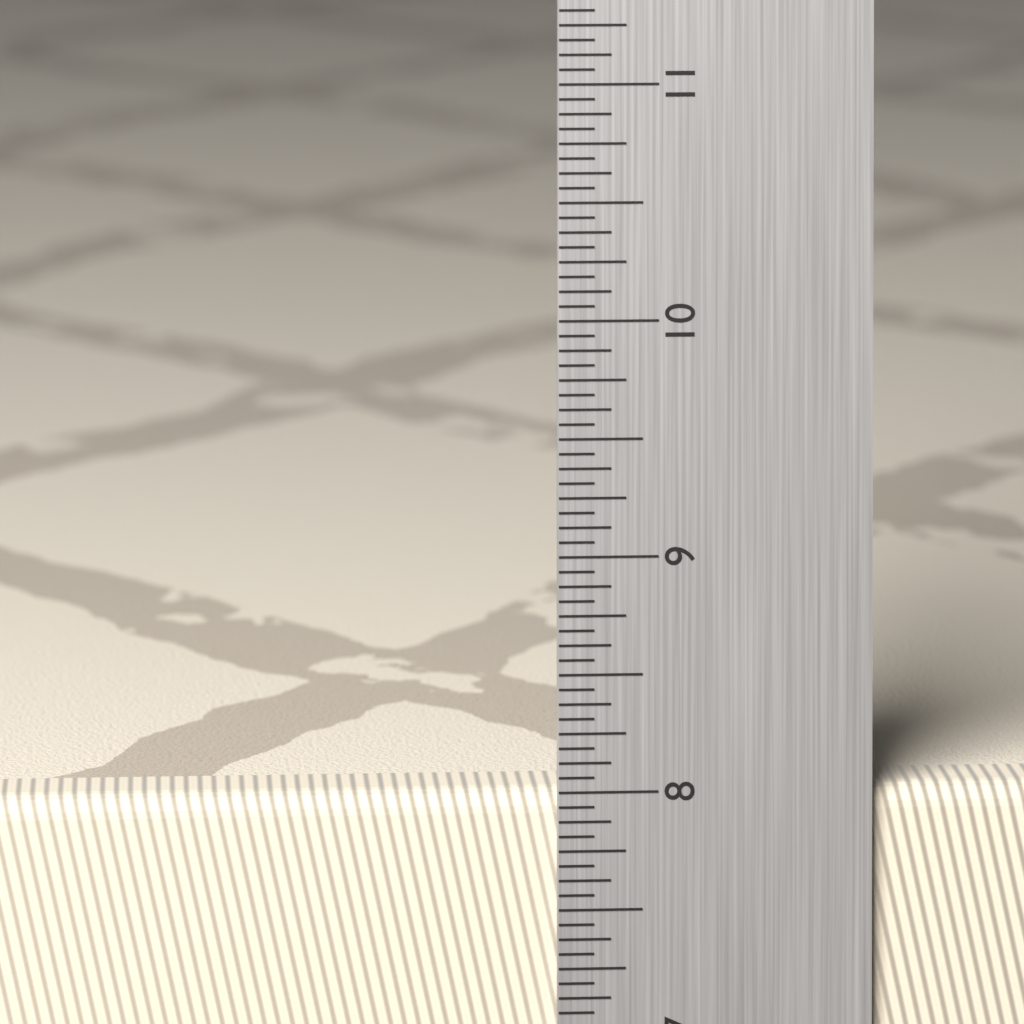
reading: 8.0000 in
